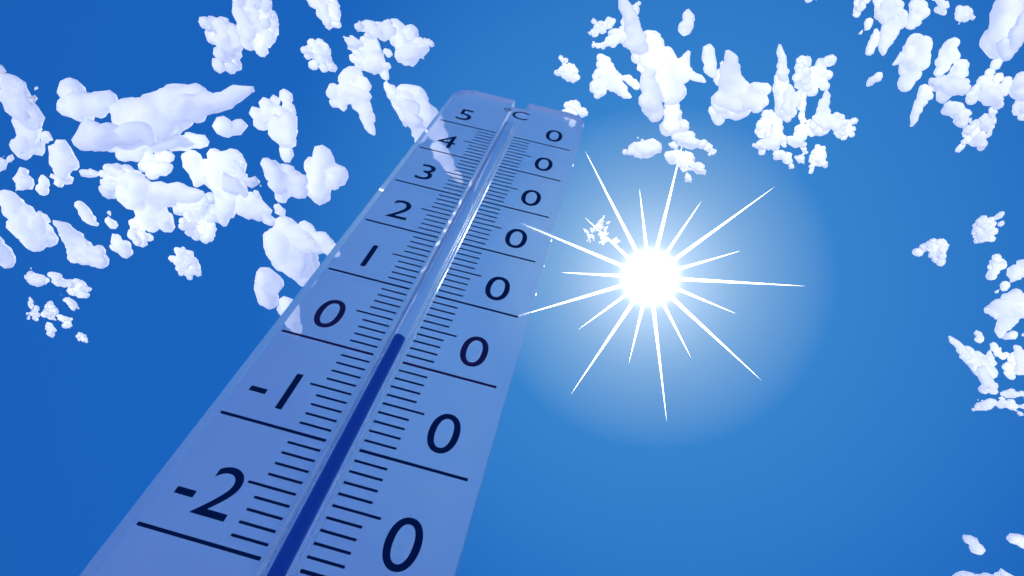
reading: 3 °C
